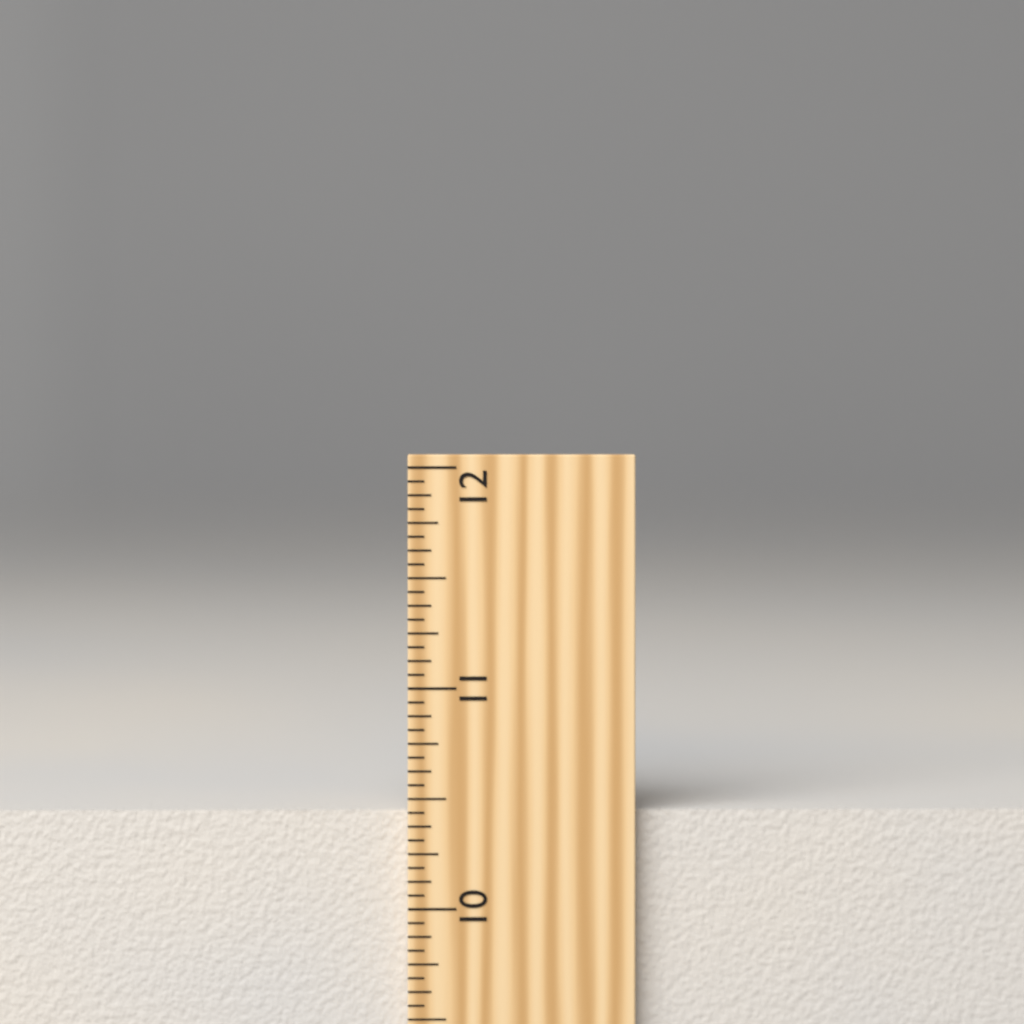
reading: 10.4375 inch
